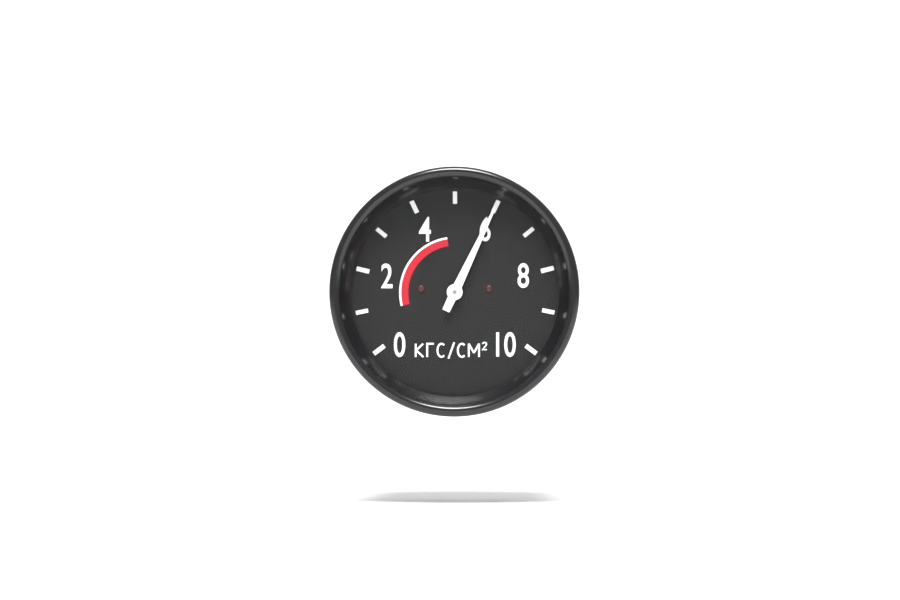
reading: 6 кгс/см²
